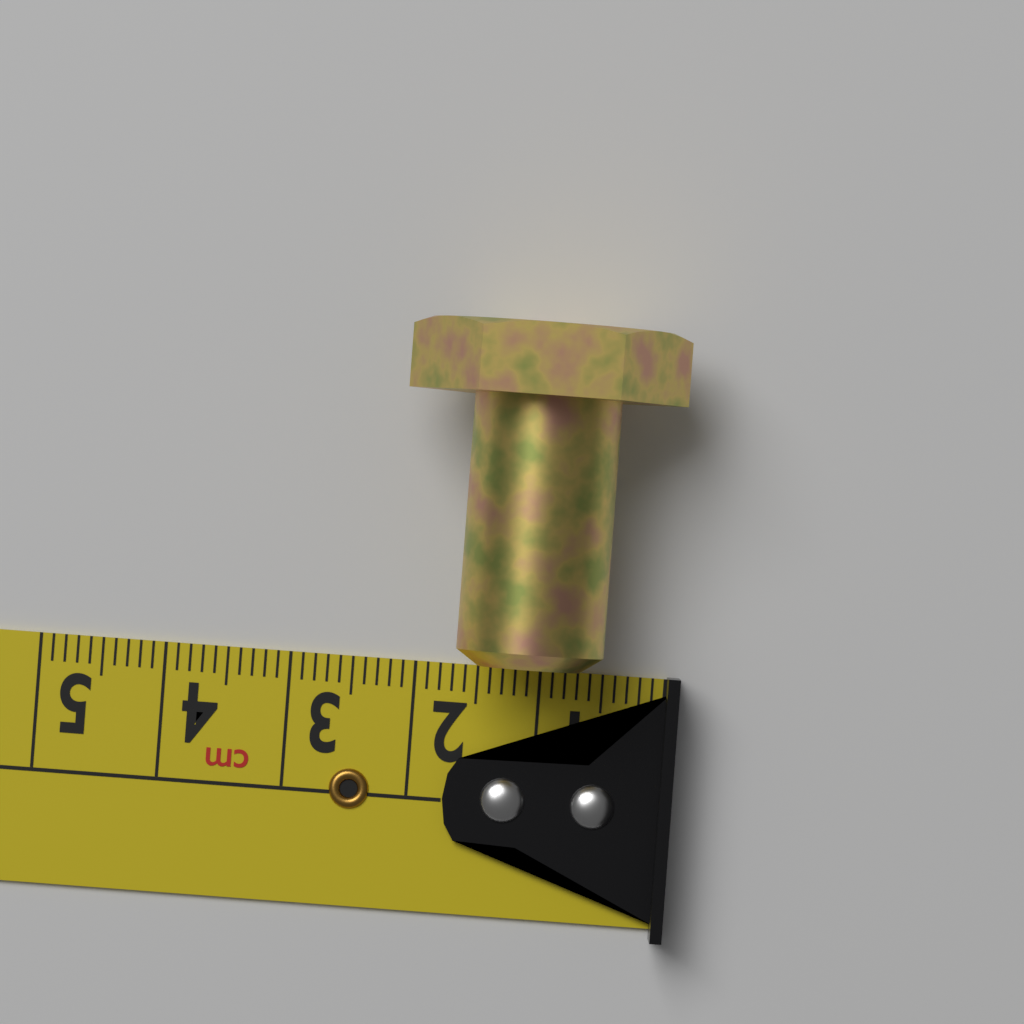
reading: 2.2 cm
